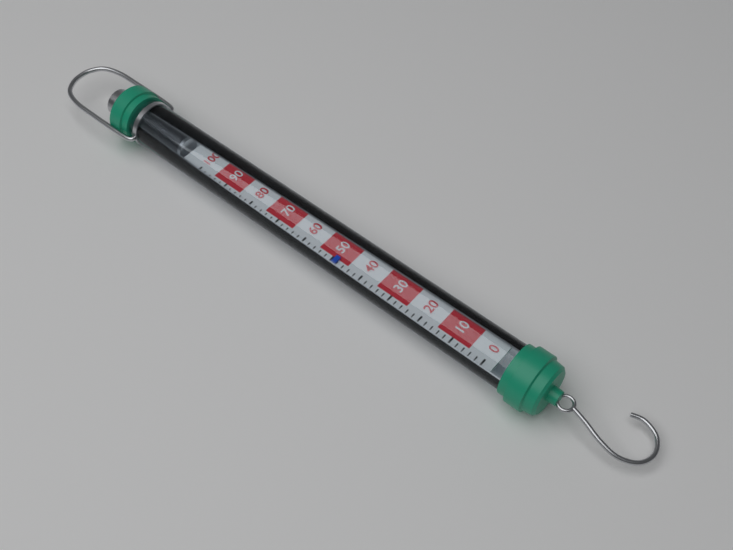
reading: 48 (no unit)
